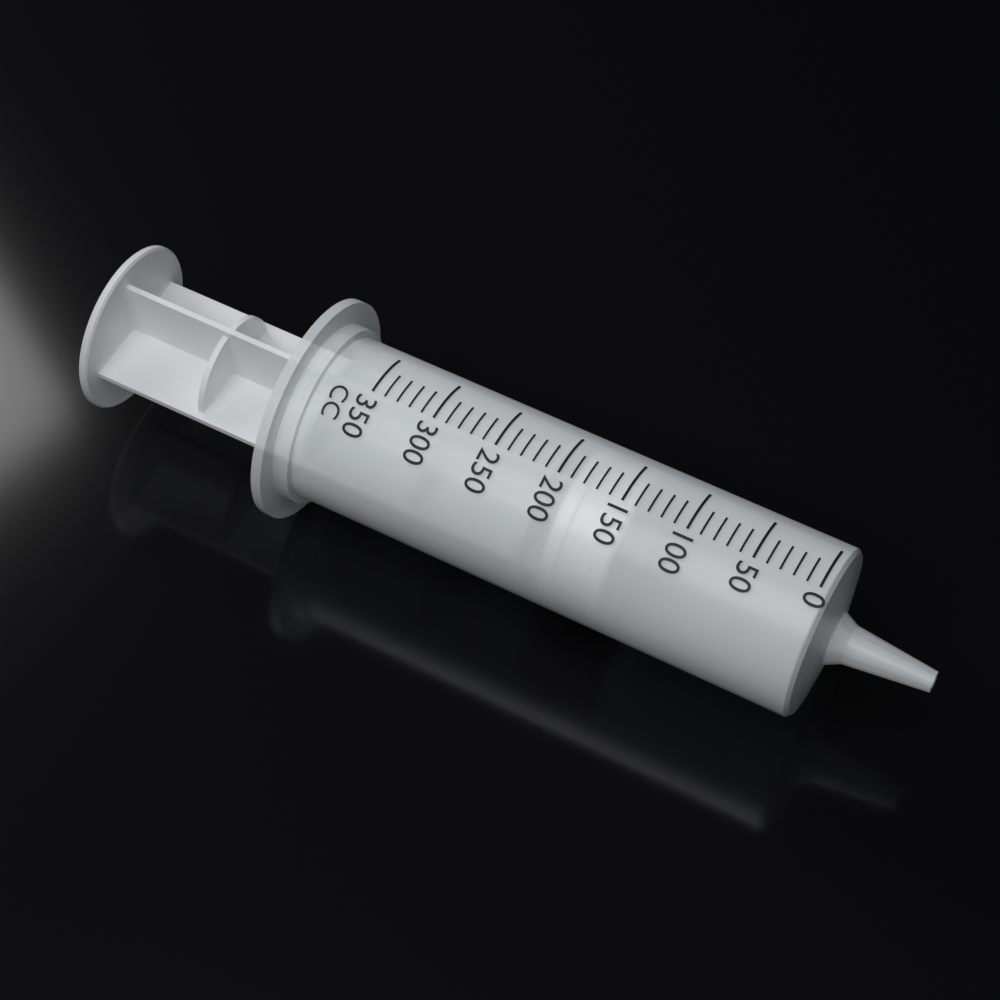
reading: 140 cc
